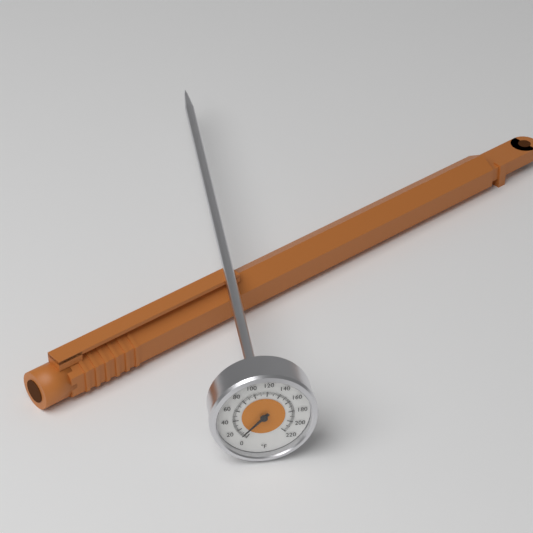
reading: 8 °F
